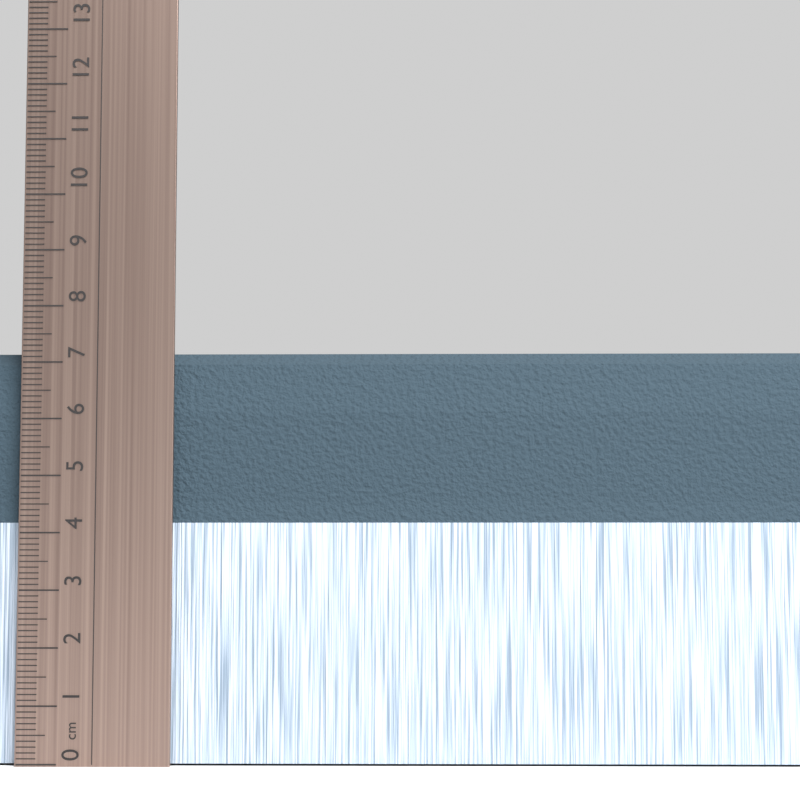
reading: 7.2 cm
